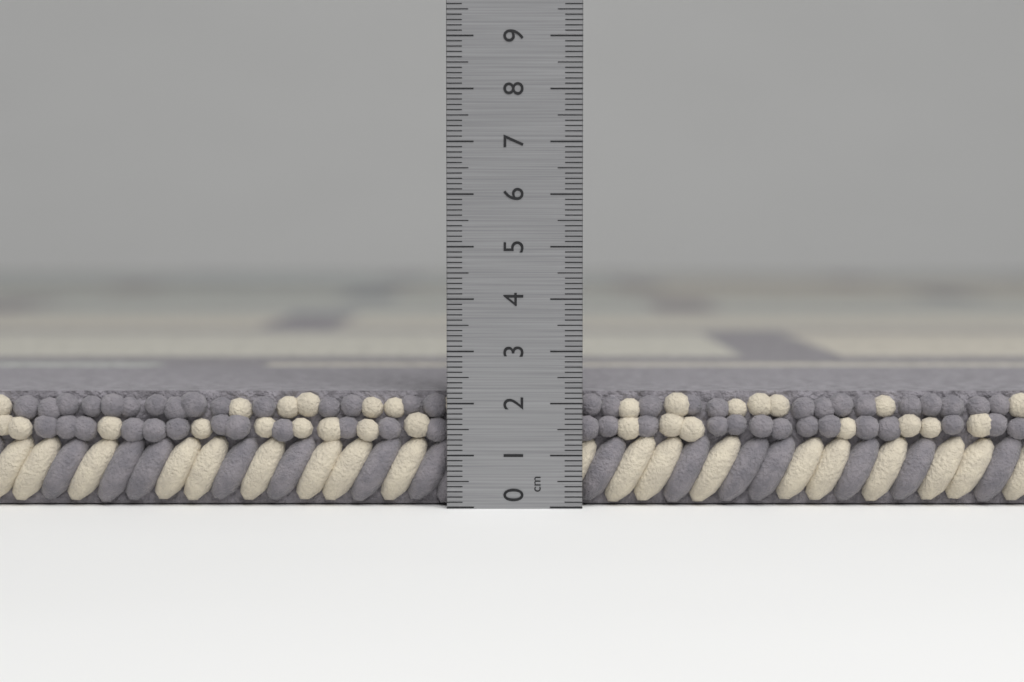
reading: 2.2 cm
